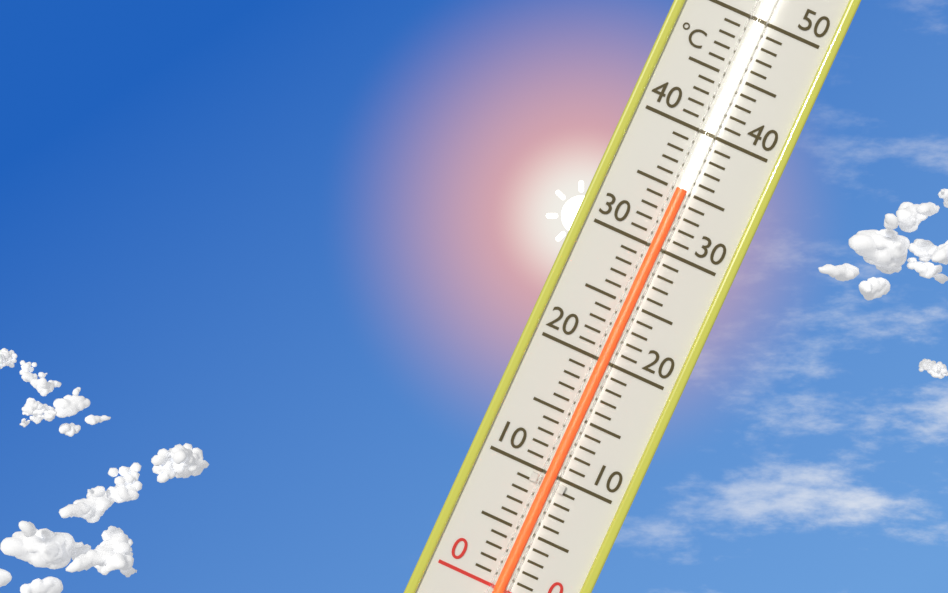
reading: 35 °C
